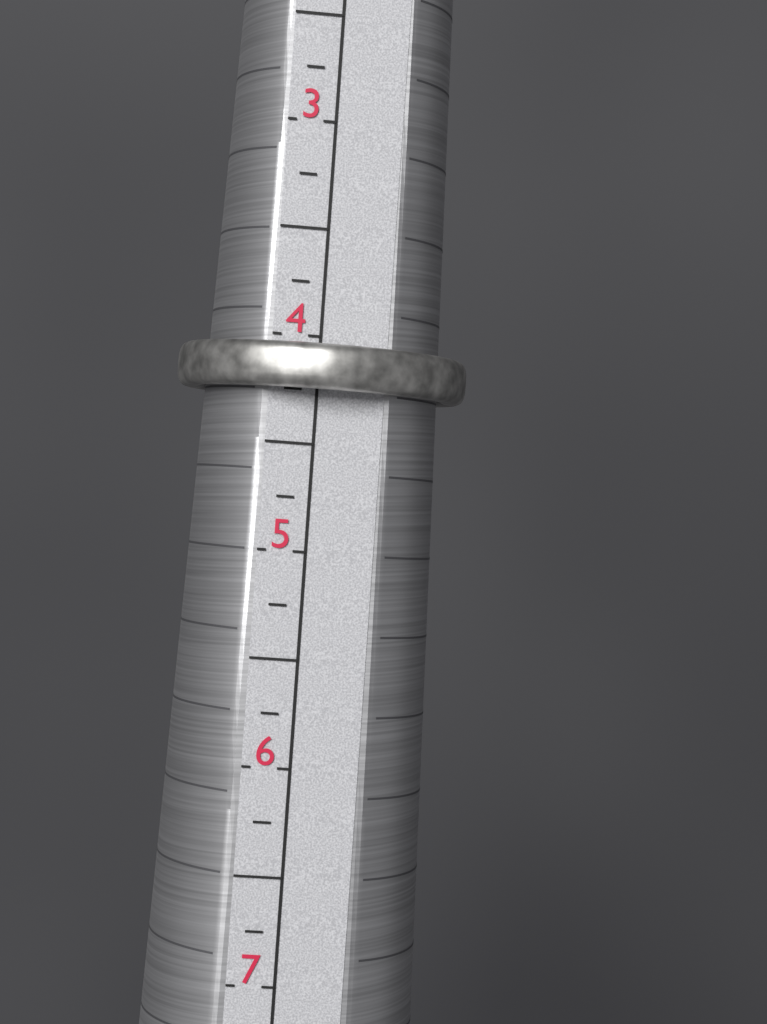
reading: 4.25 (no unit)
